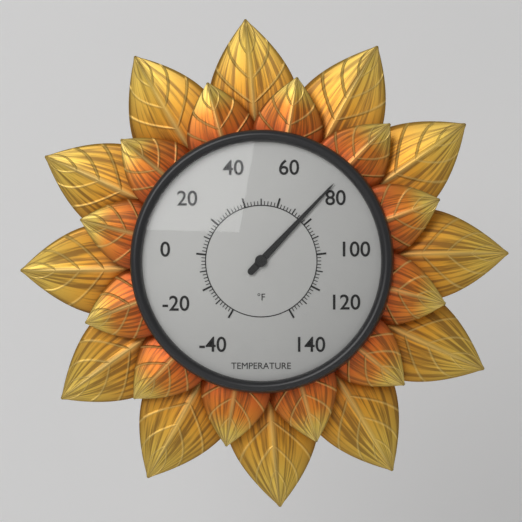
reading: 76 °F
